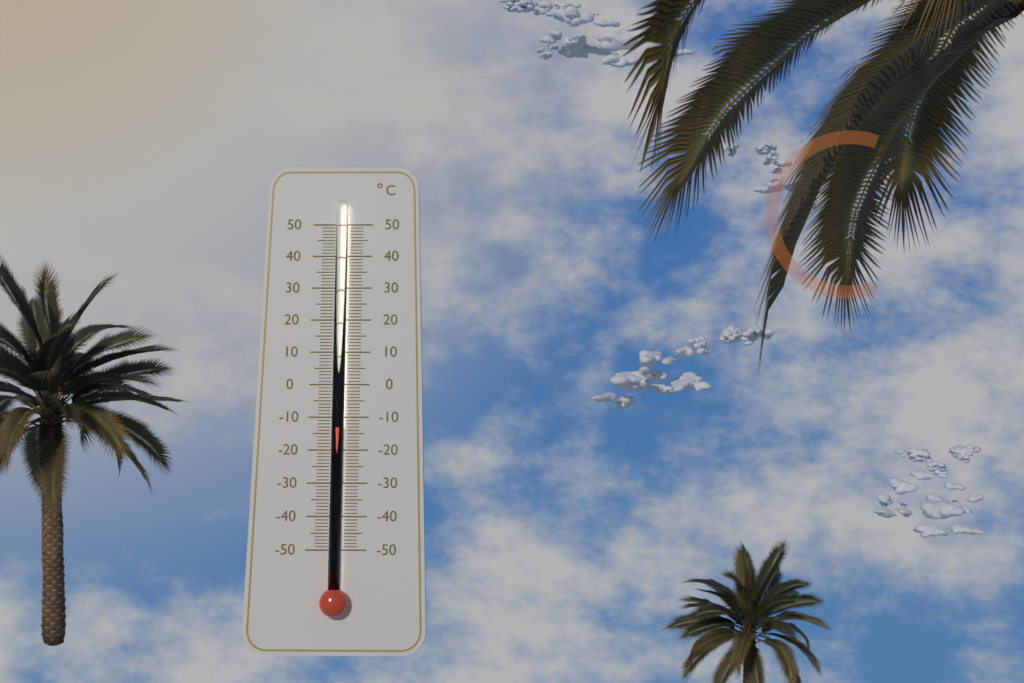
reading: -13 °C
